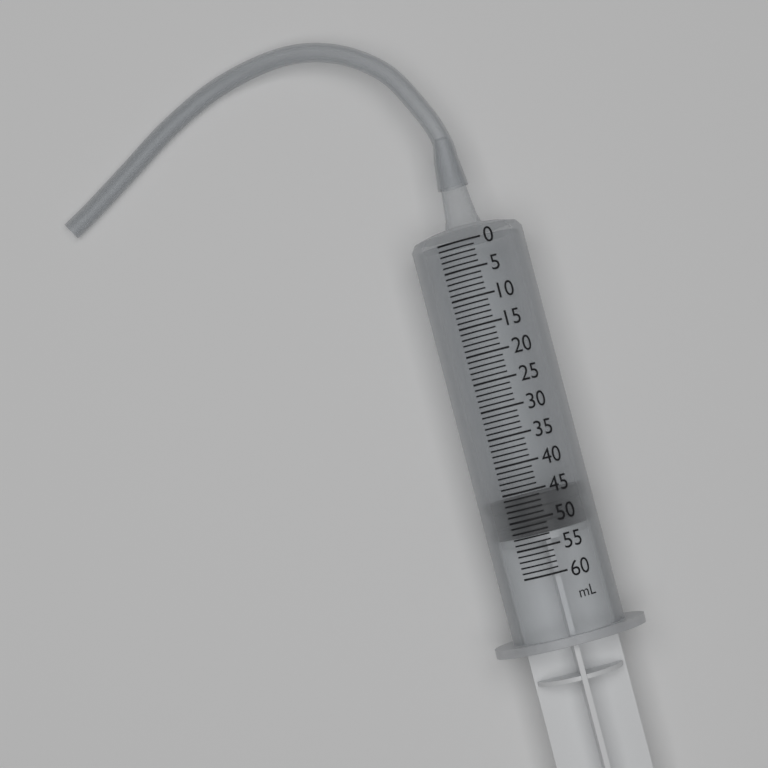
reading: 46 ml
